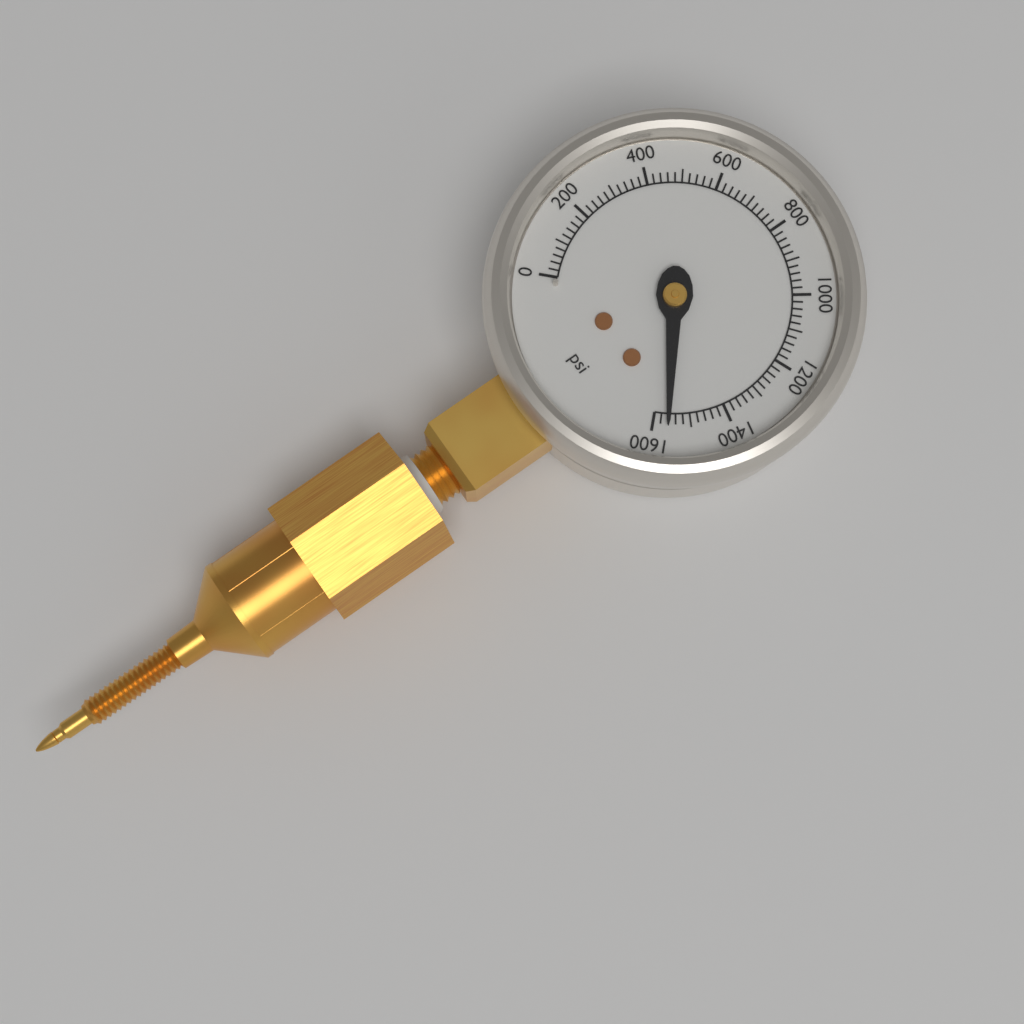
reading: 1560 psi
